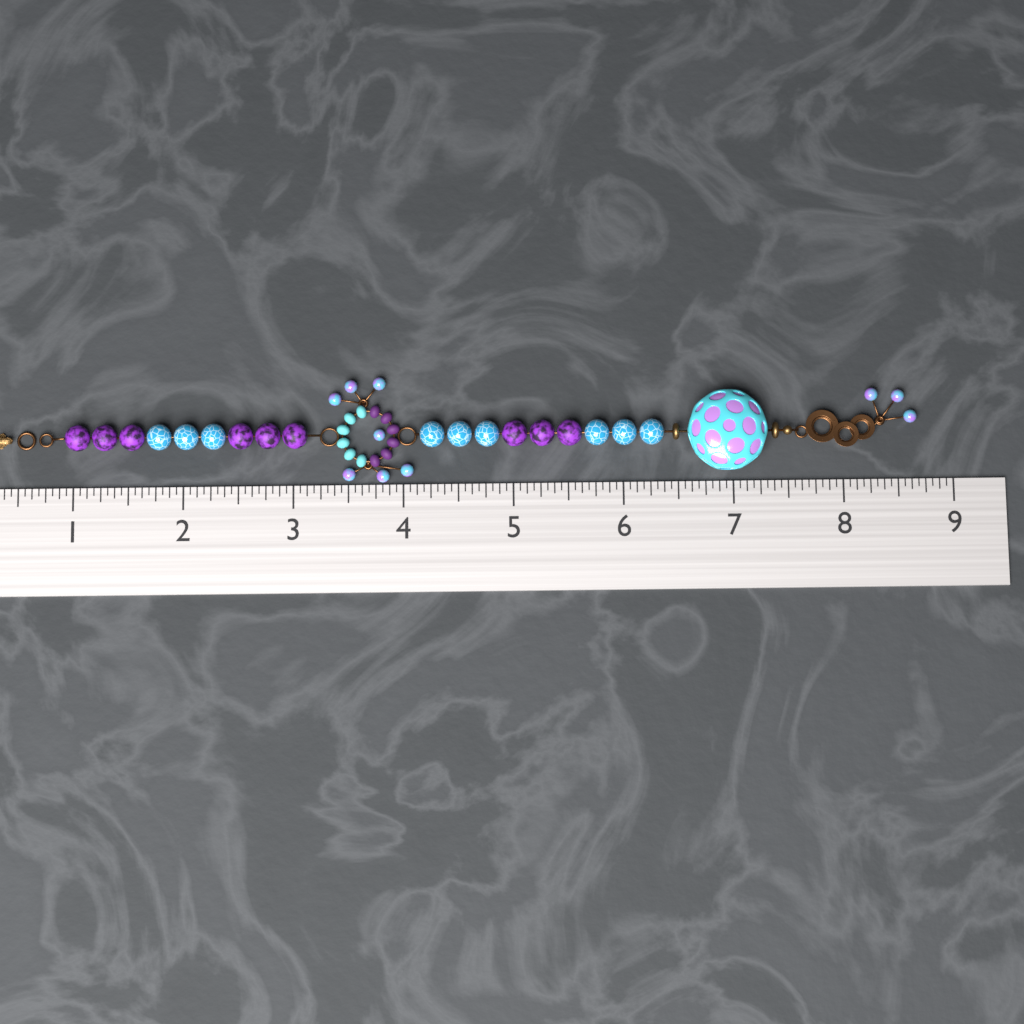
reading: 8.6875 (no unit)
